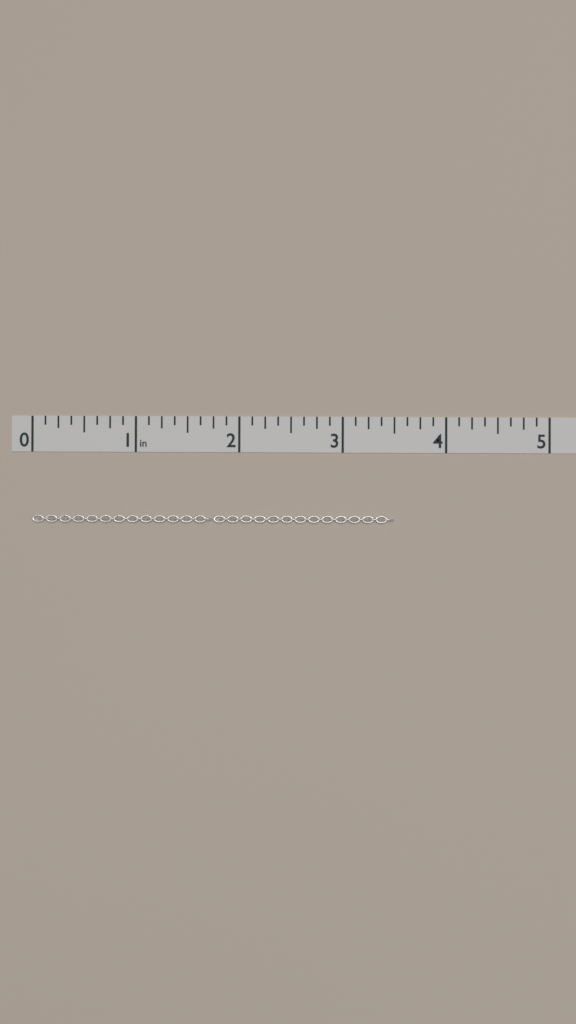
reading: 3.500 in
